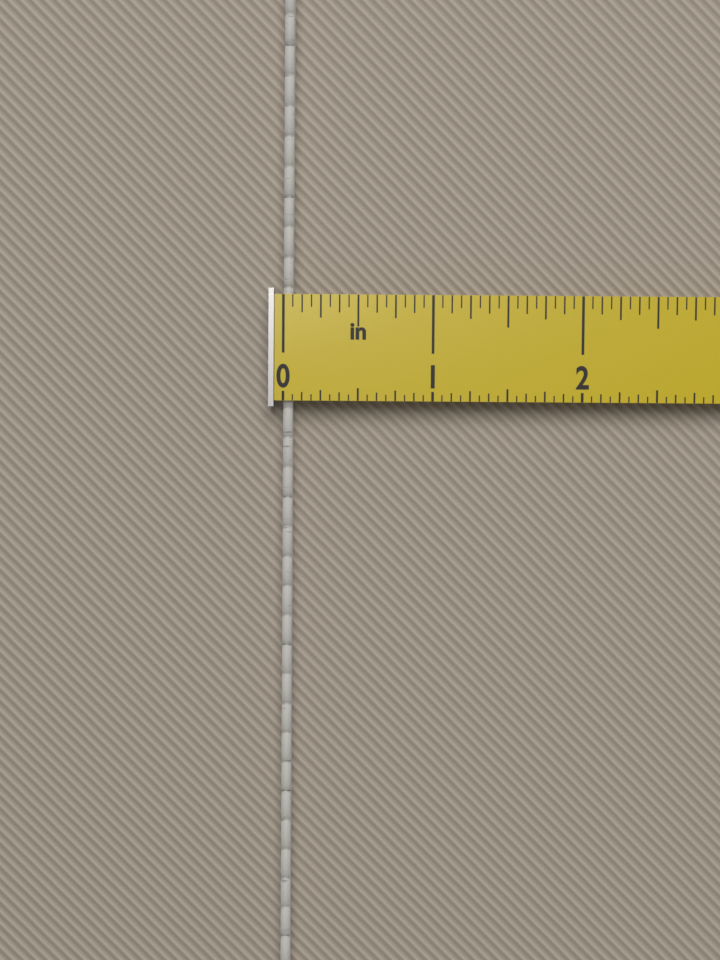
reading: 0.0625 in
